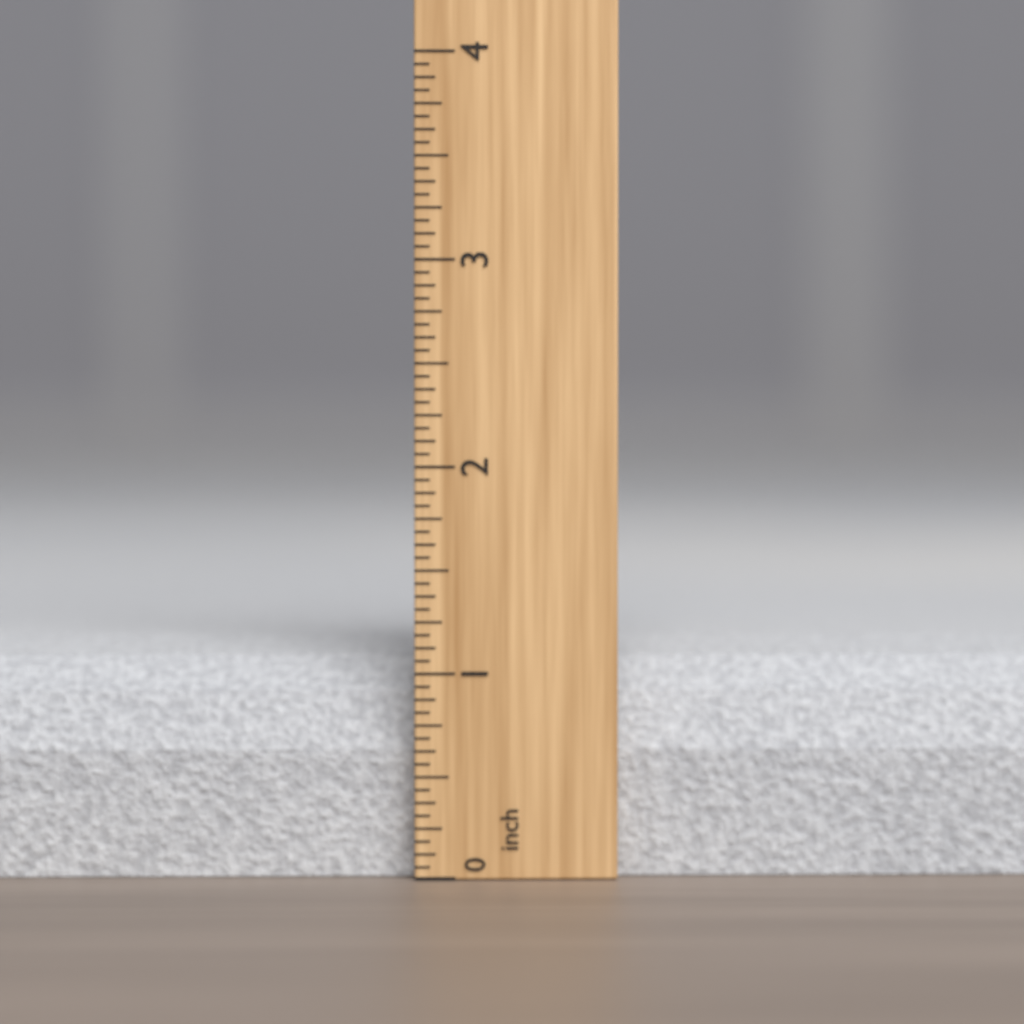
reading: 1.1250 inch
